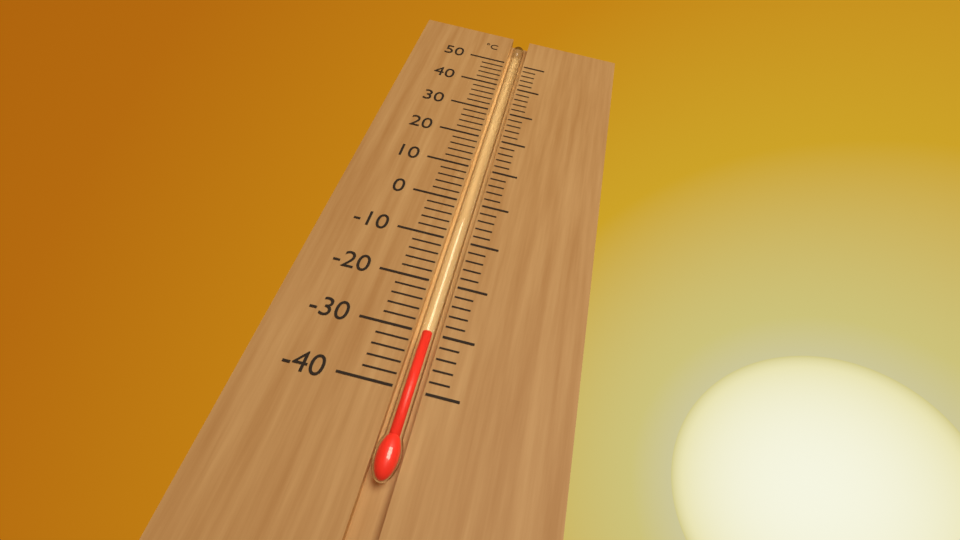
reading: -30 °C
